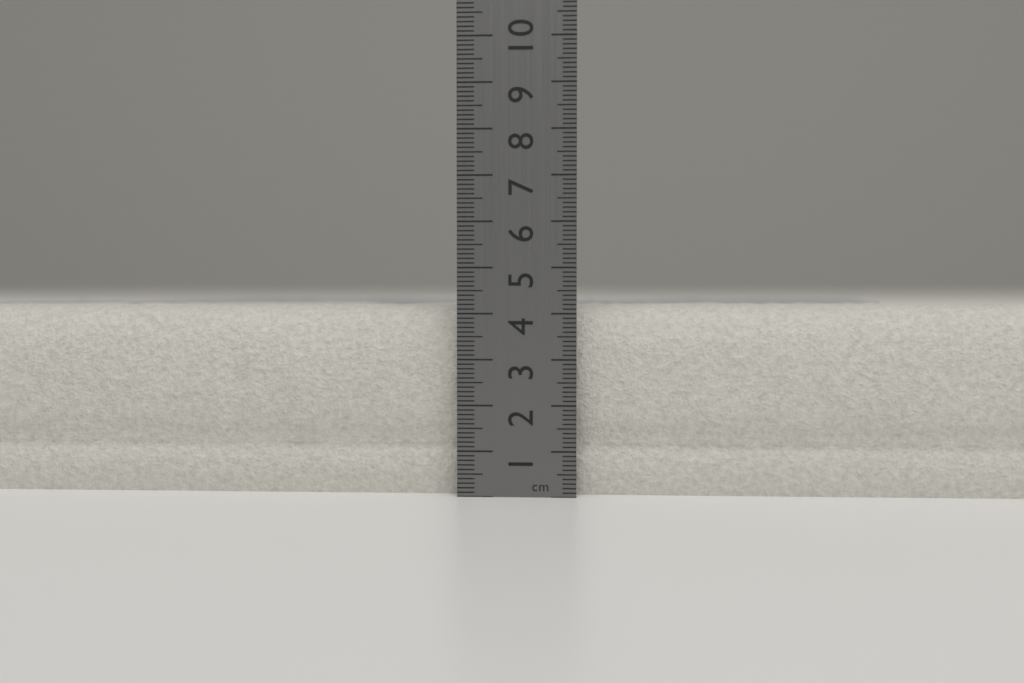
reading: 4.2 cm
